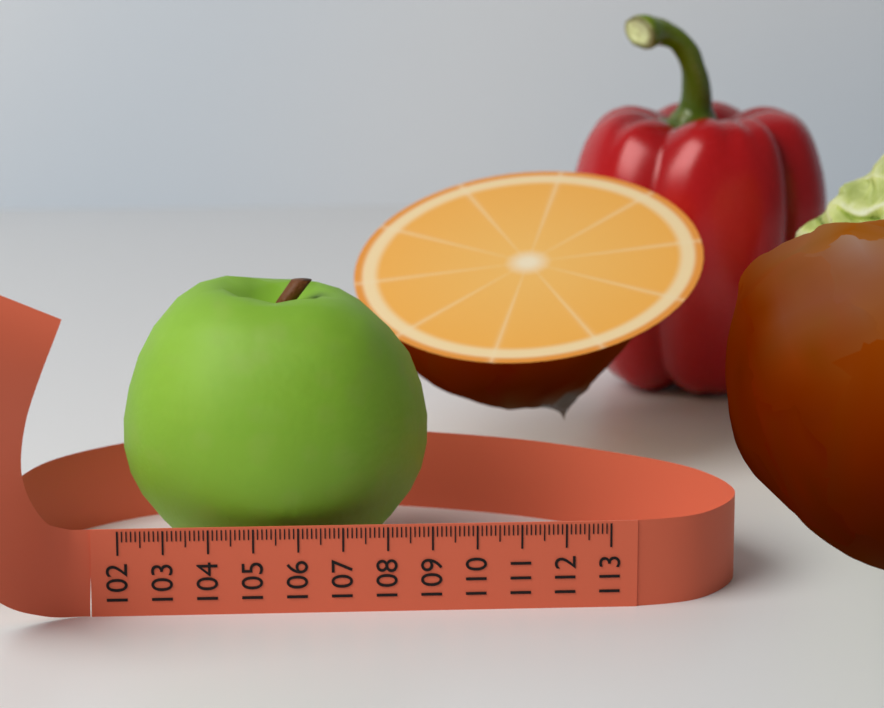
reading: 109.1 (no unit)
